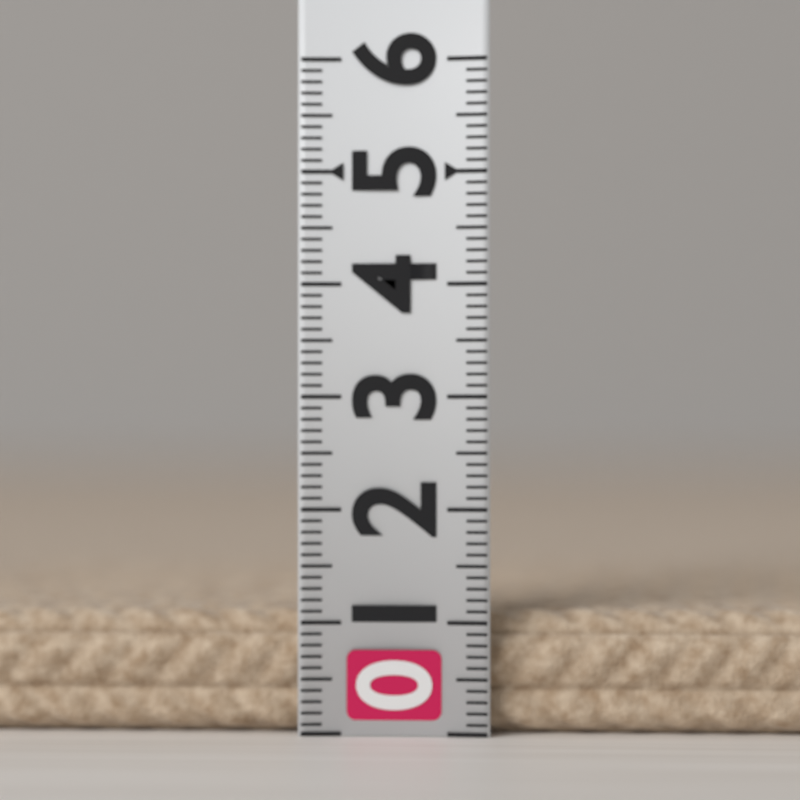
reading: 1.1 (no unit)
